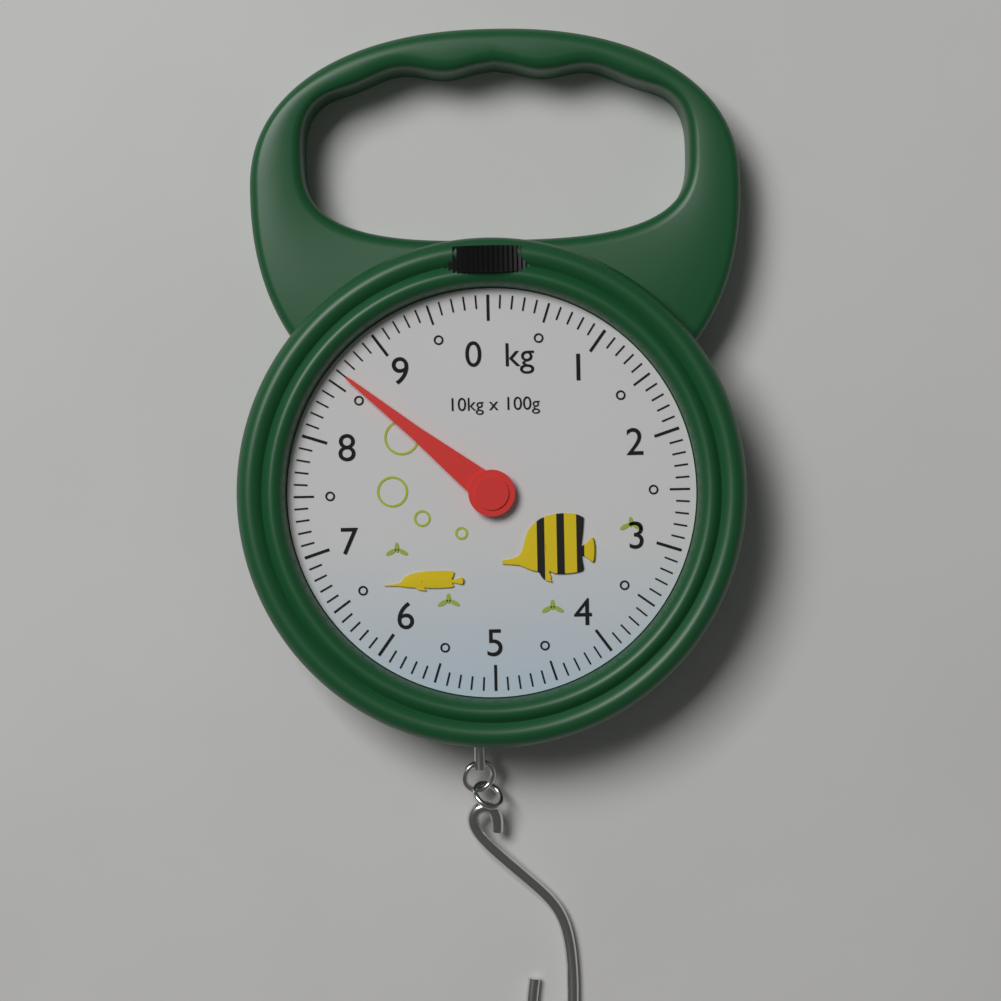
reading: 8.6 kg
